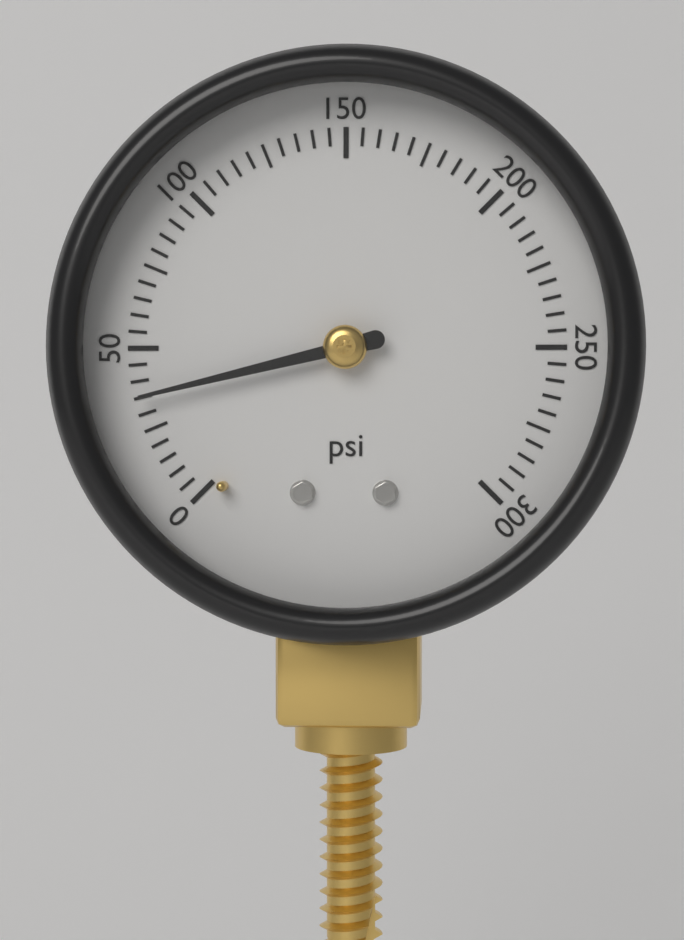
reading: 35 psi
